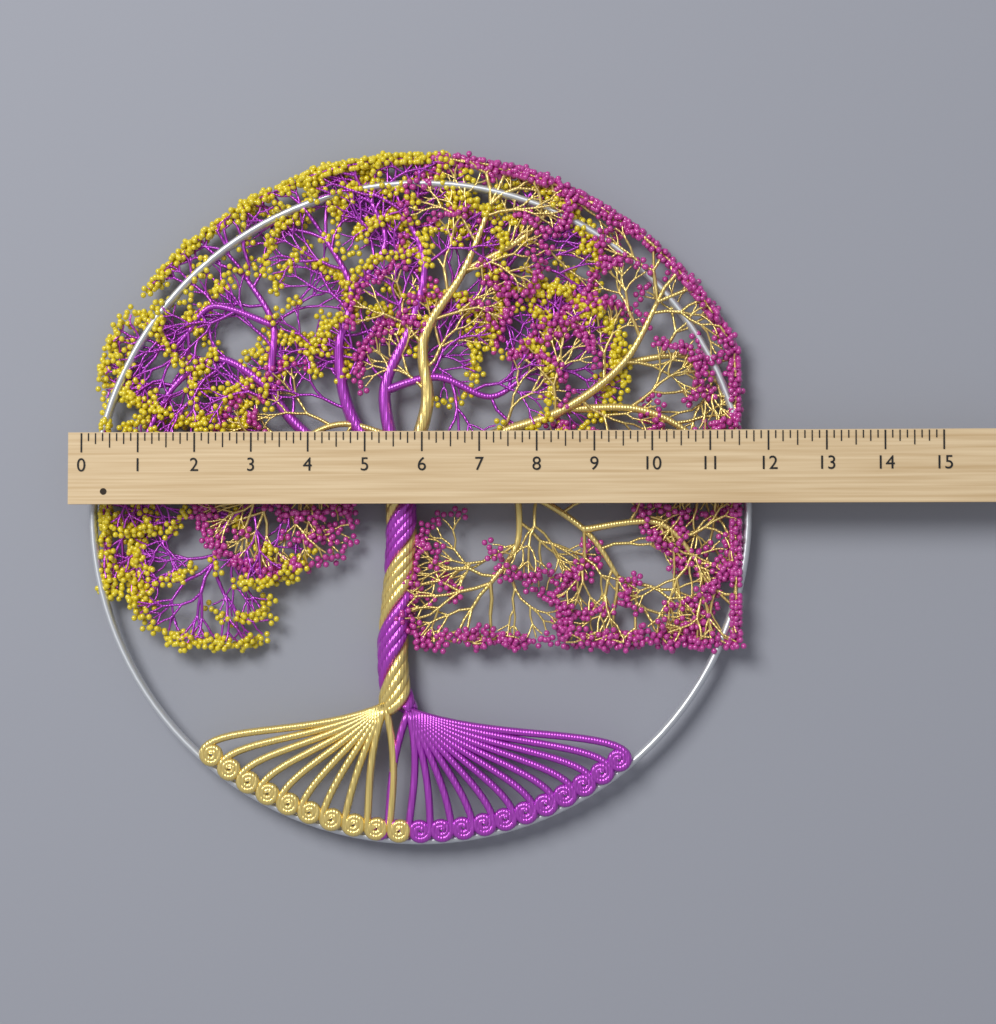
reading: 11.750 (no unit)
